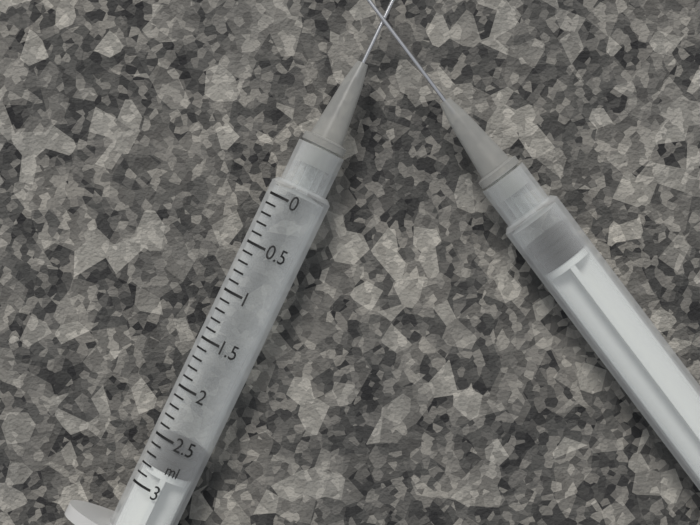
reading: 2.5 ml
